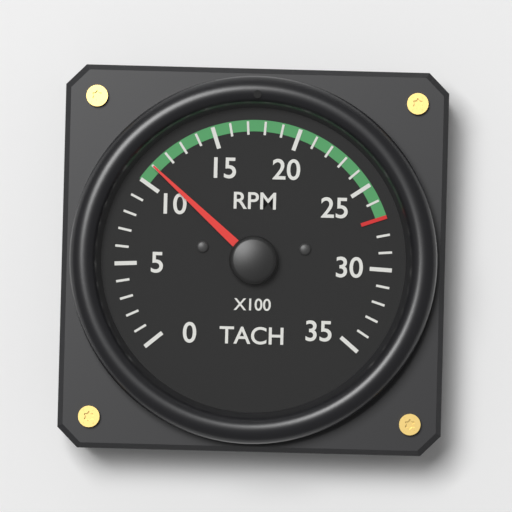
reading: 1100 RPM
